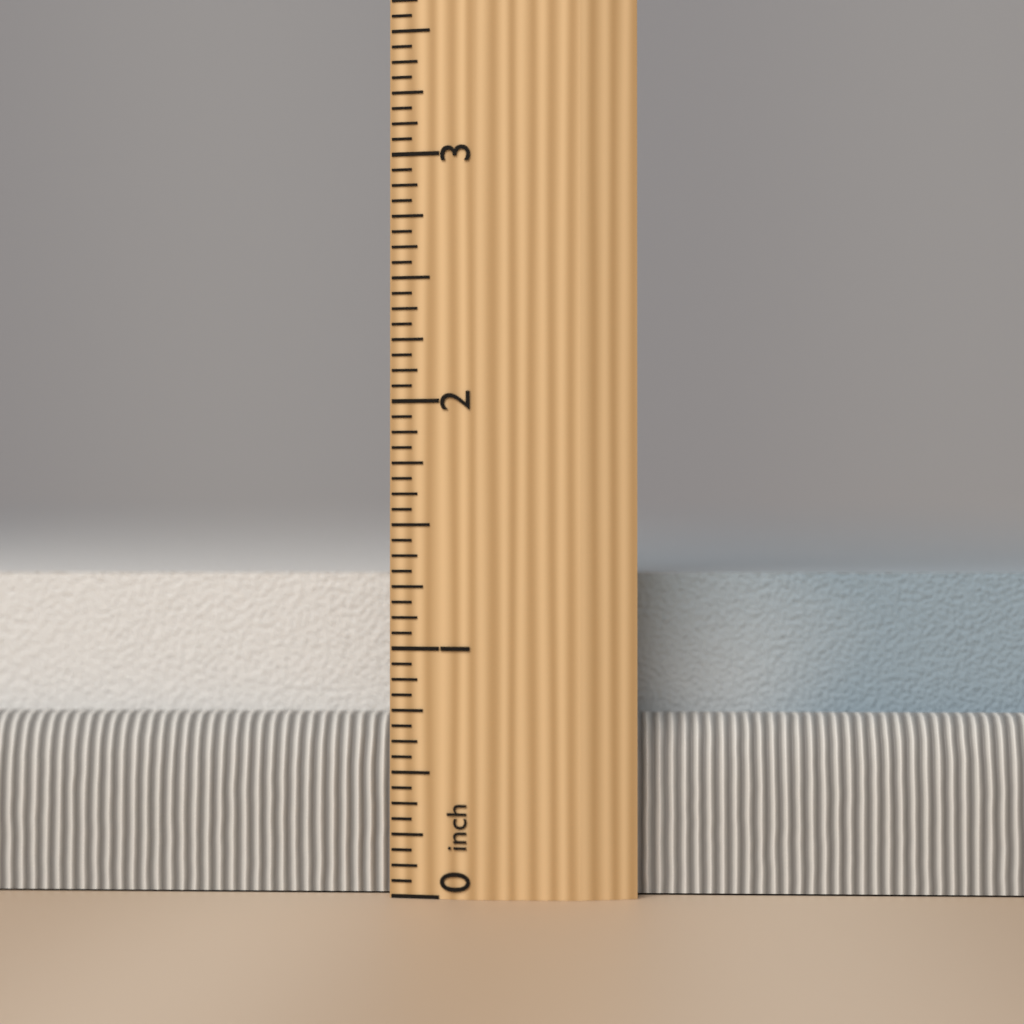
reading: 1.3125 inch
